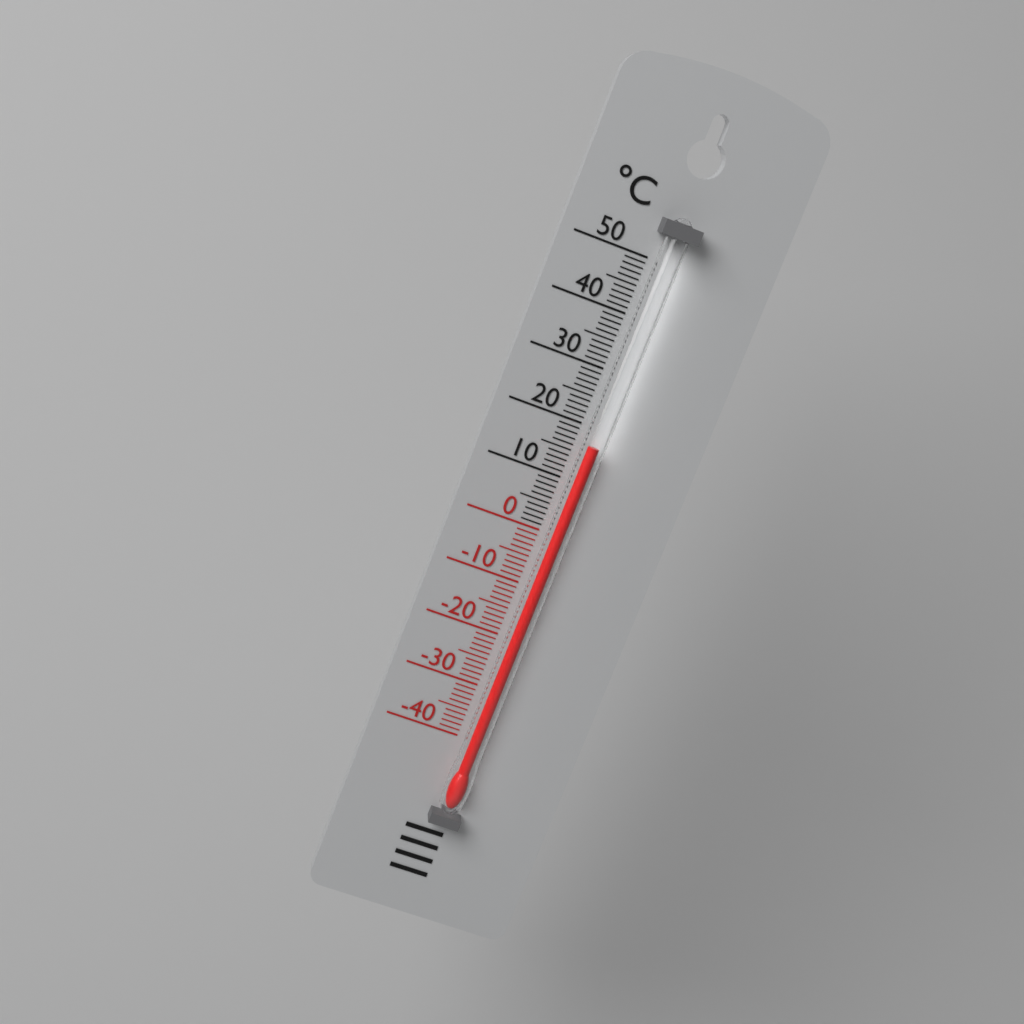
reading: 17 °C
